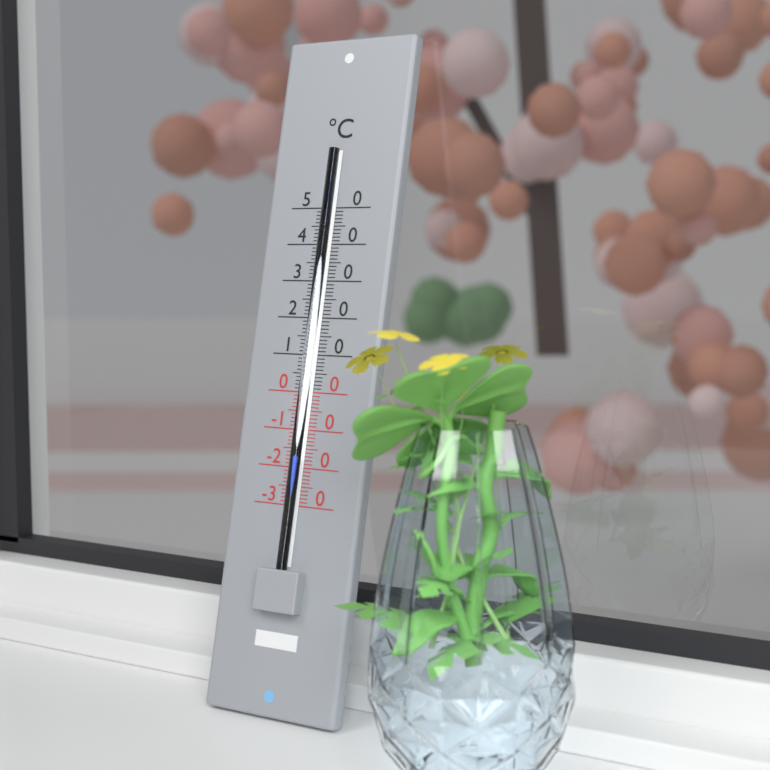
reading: -17 °C
